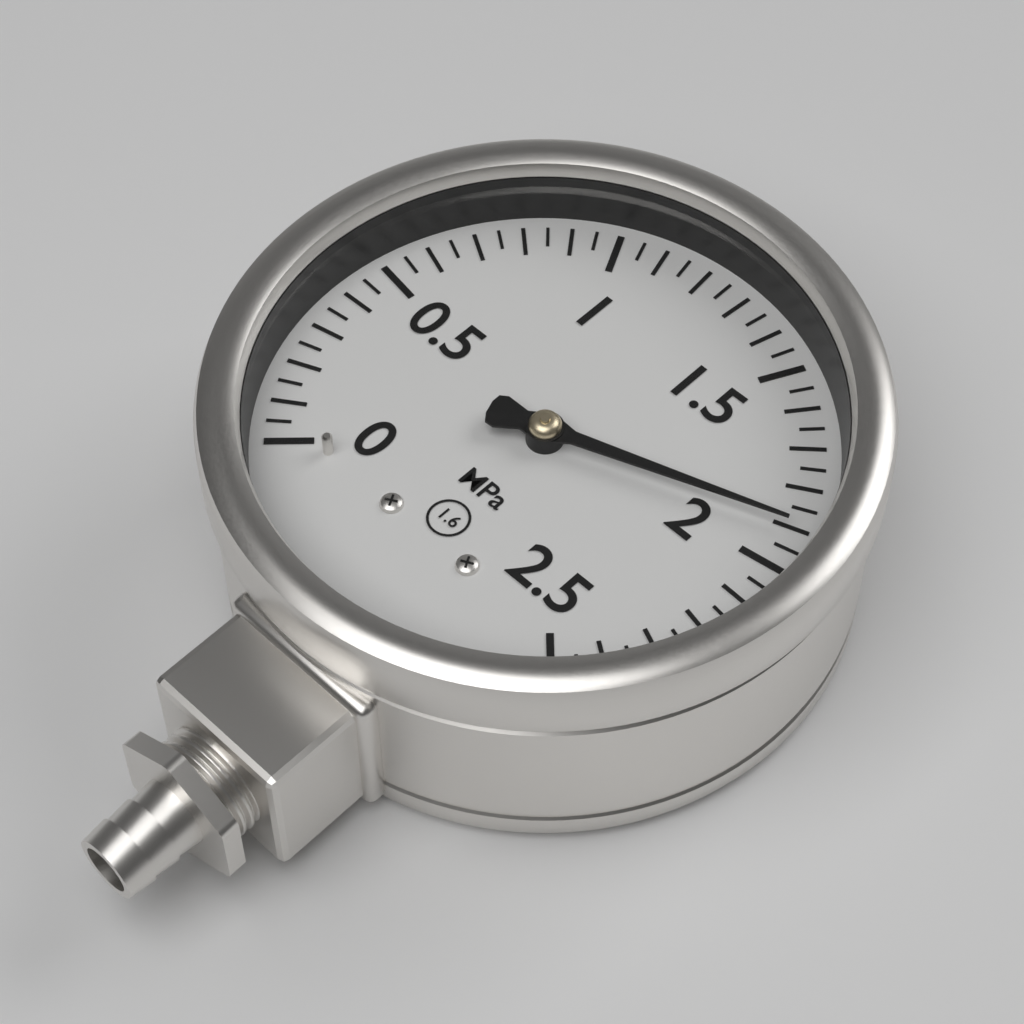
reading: 1.90 MPa
